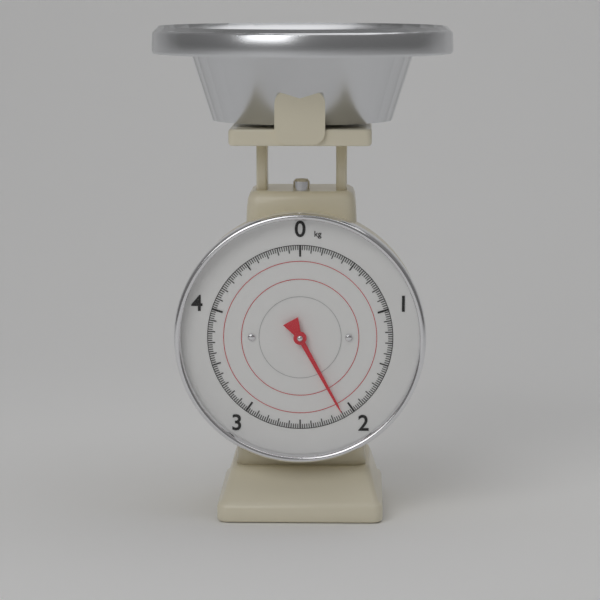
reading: 2.10 kg
